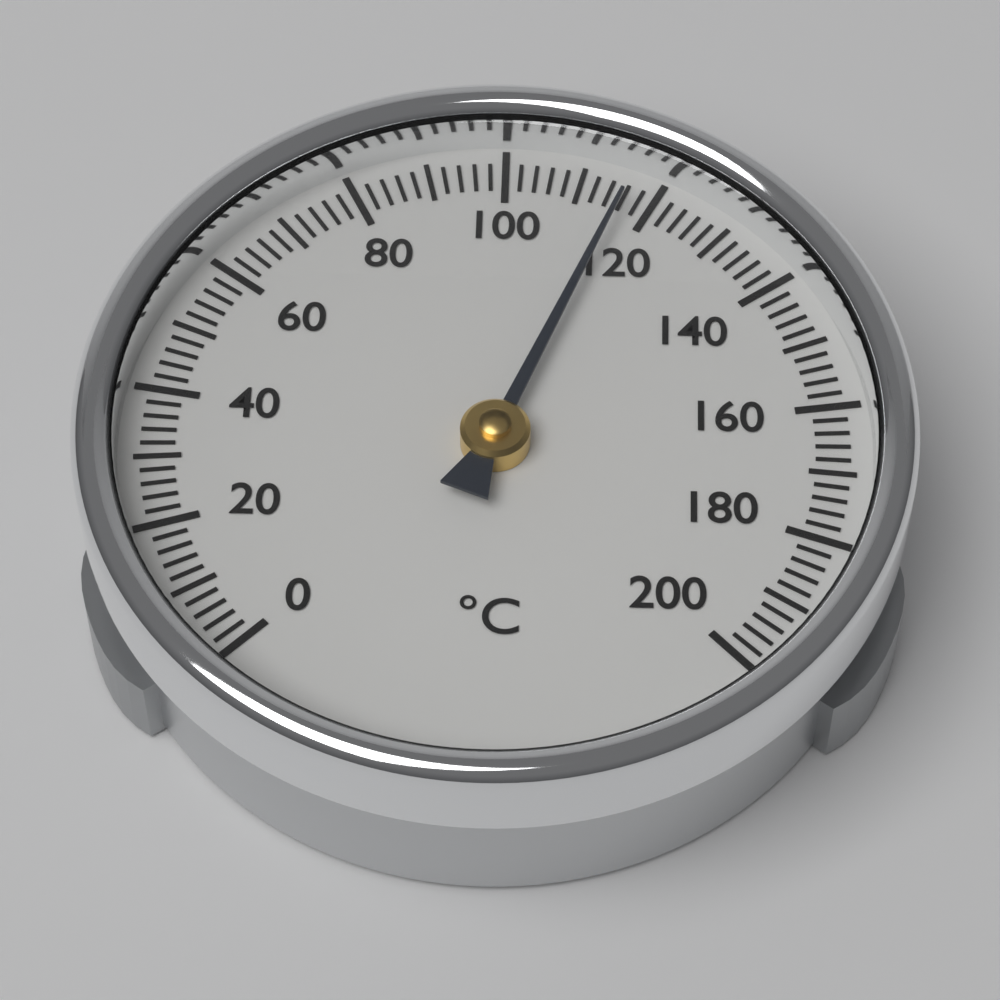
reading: 116 °C
